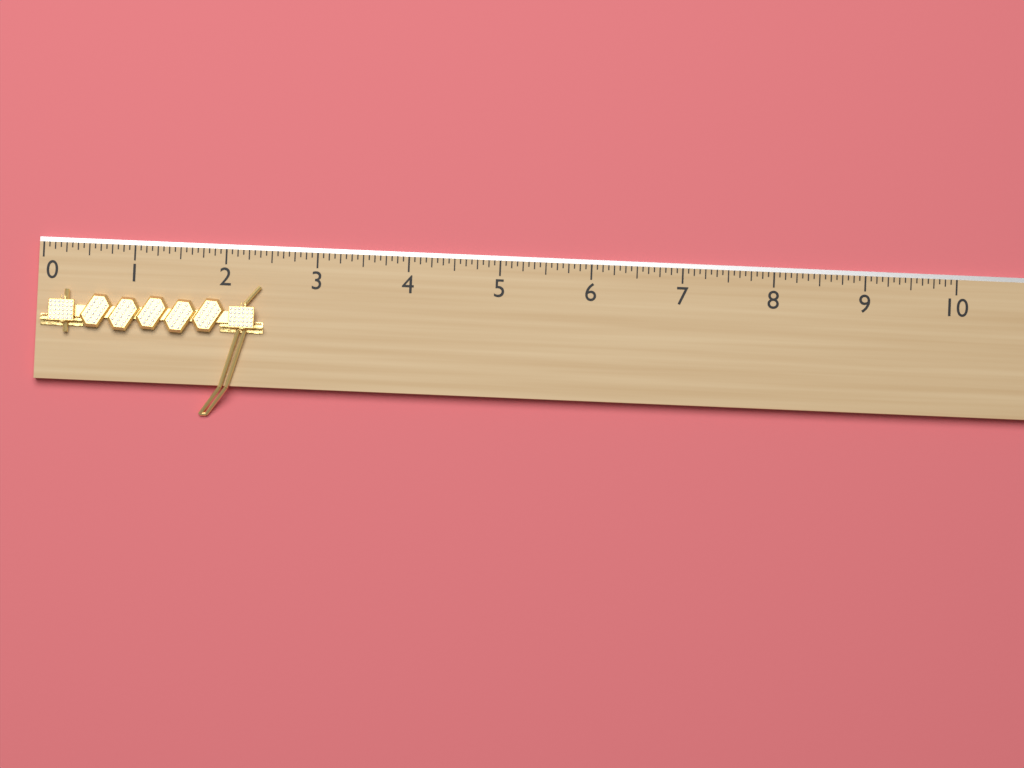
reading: 2.4375 (no unit)
